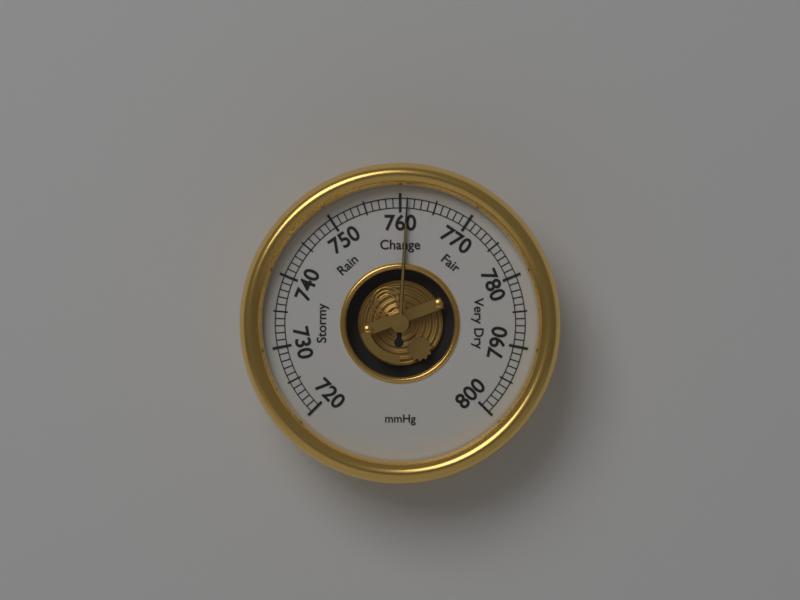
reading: 761 mmHg
